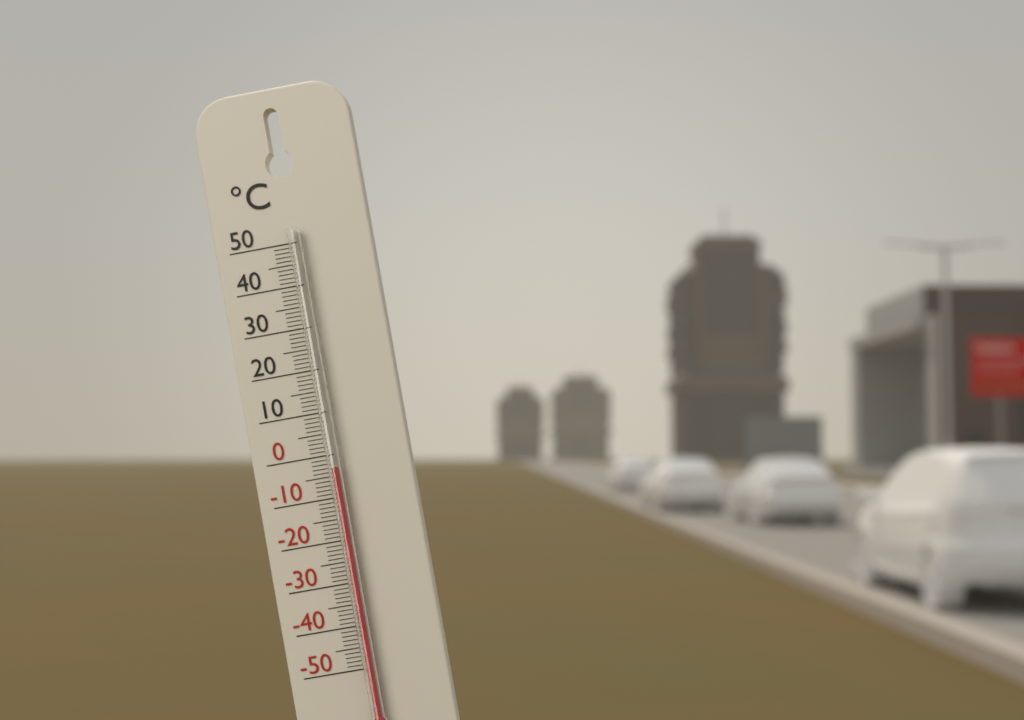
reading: -3 °C
